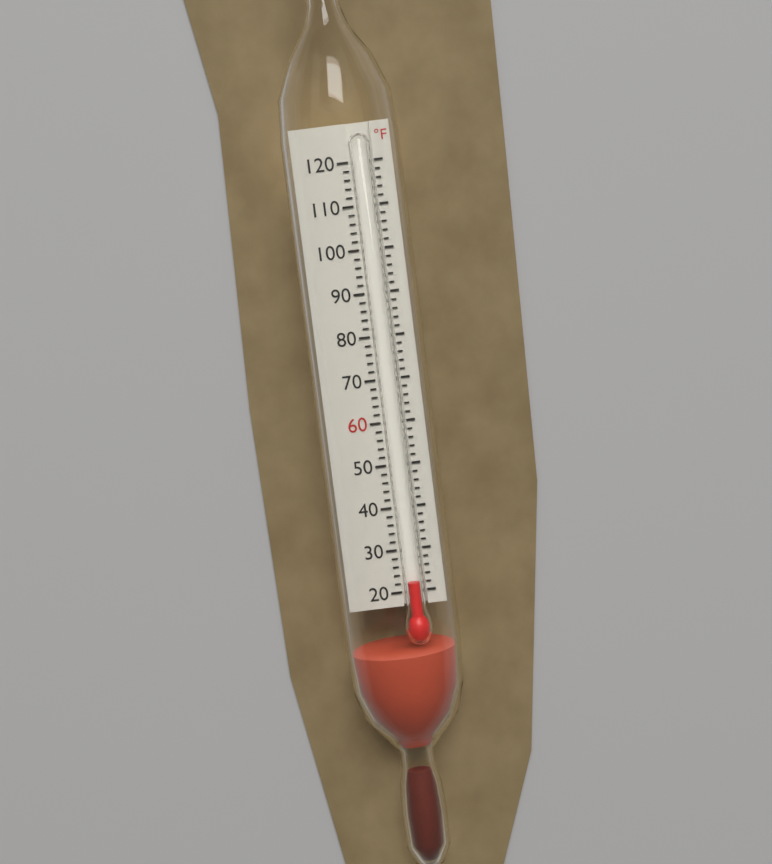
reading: 22 °F
